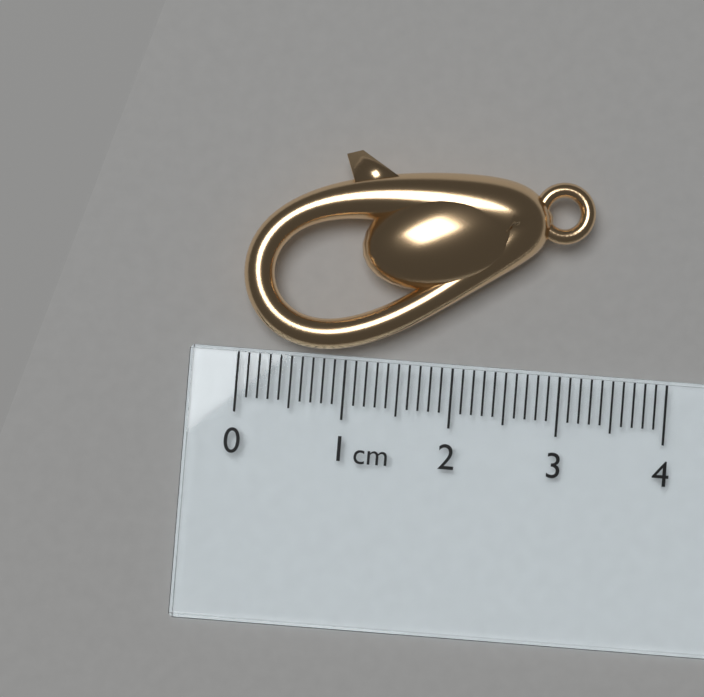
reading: 3.2 cm
